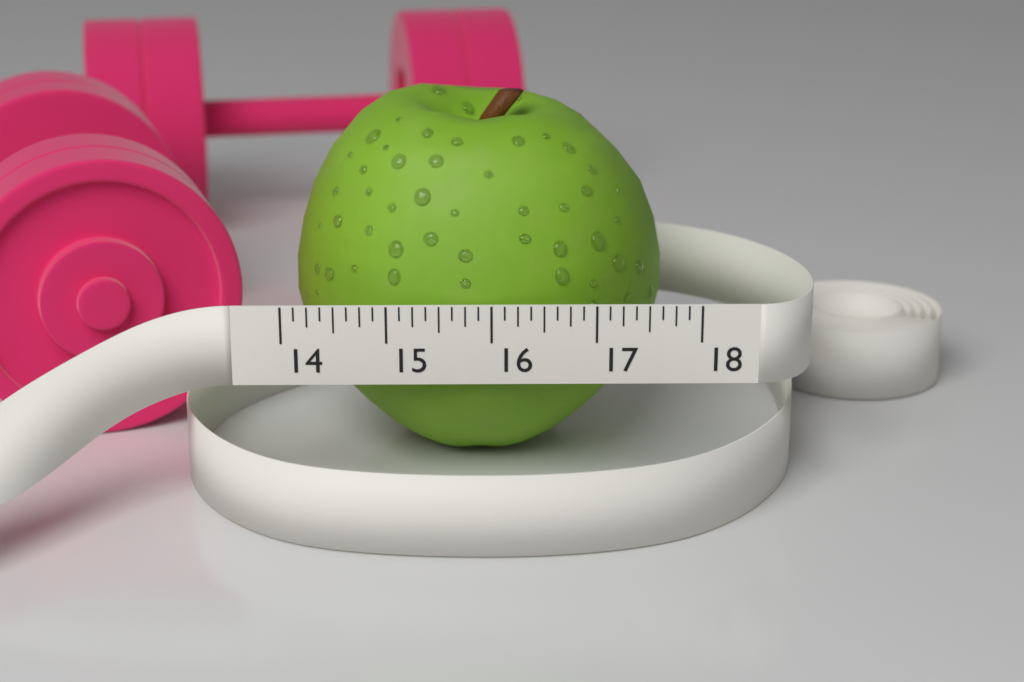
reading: 17.750 (no unit)
